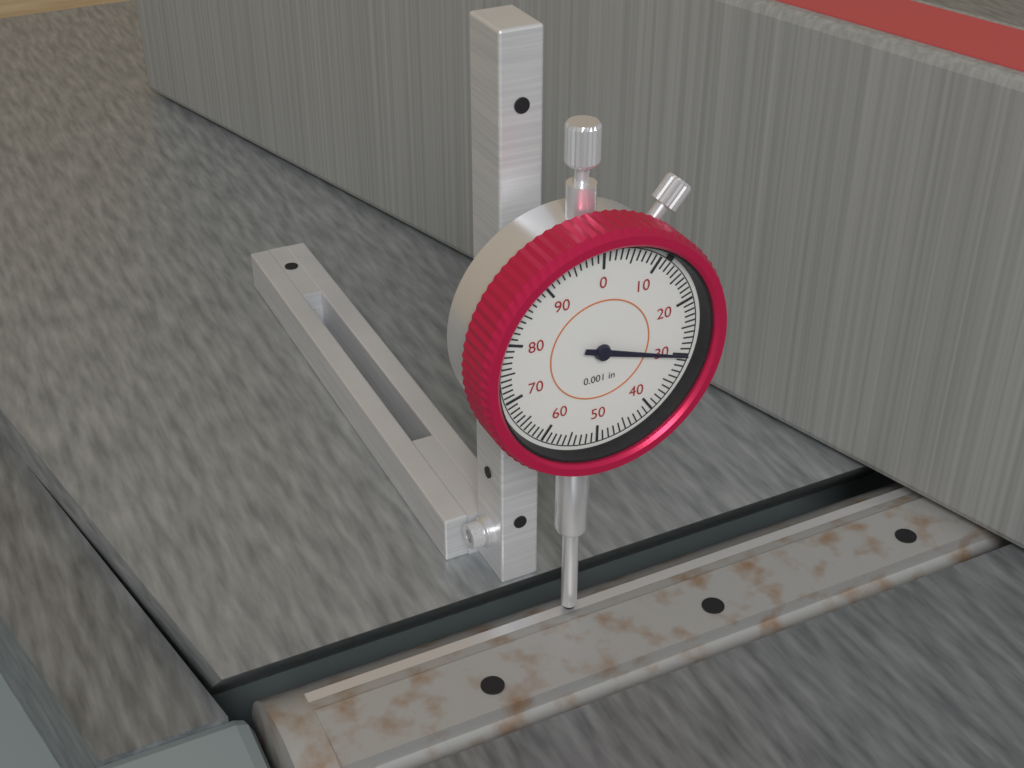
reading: 0.030 in
